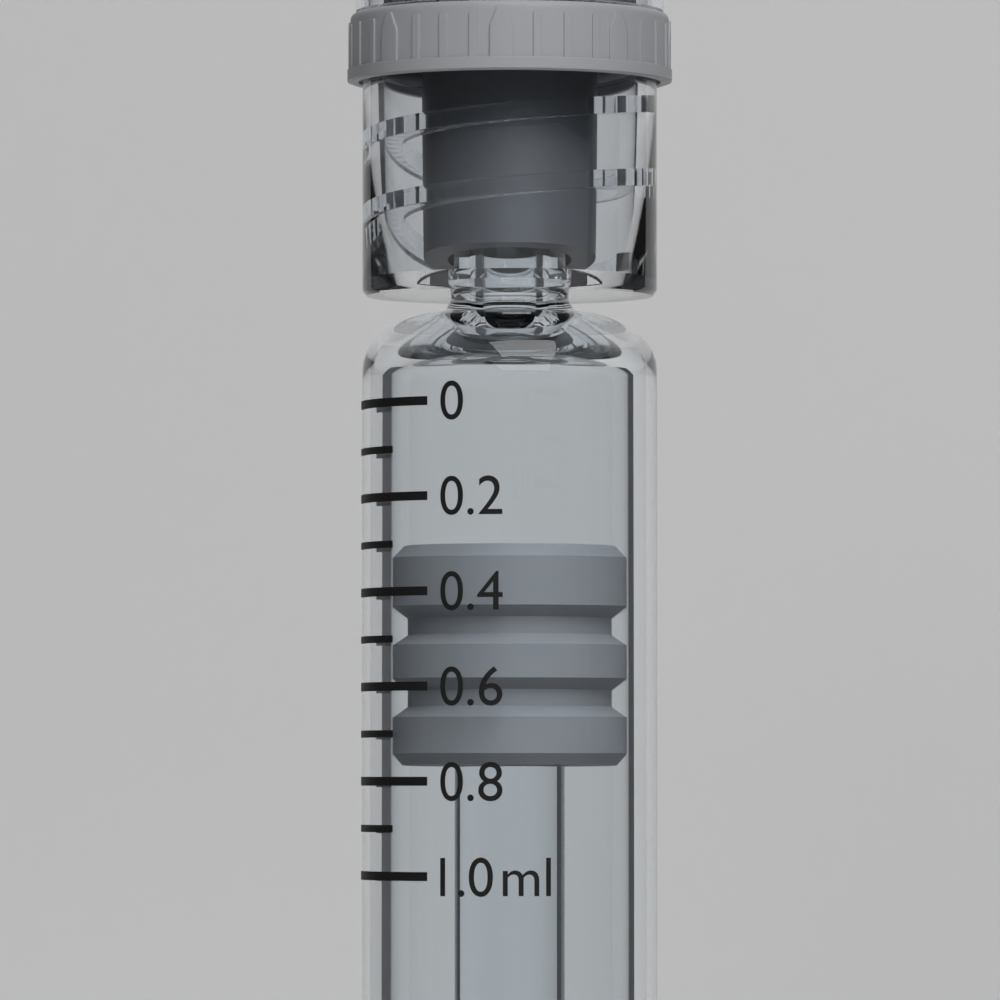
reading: 0.3 ml
